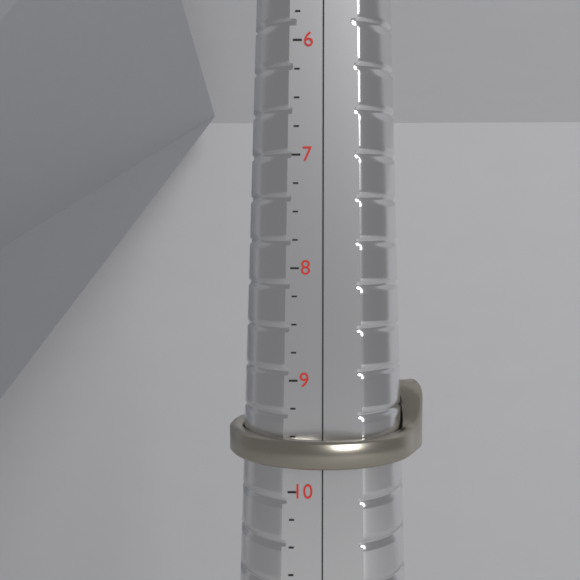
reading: 9.75 (no unit)
